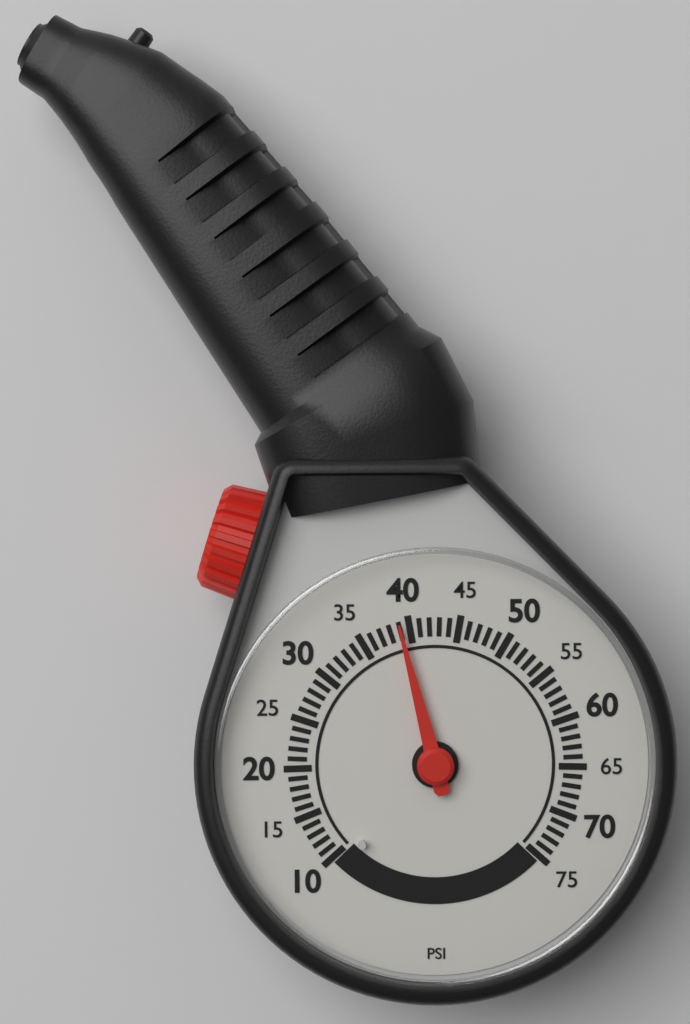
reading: 39 psi
